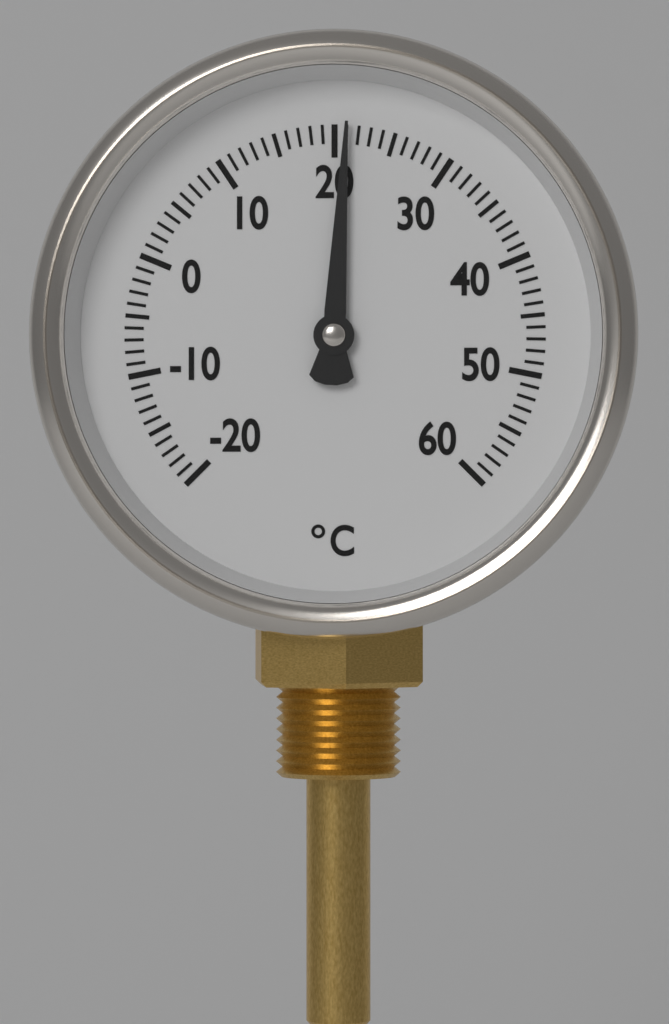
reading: 21 °C
